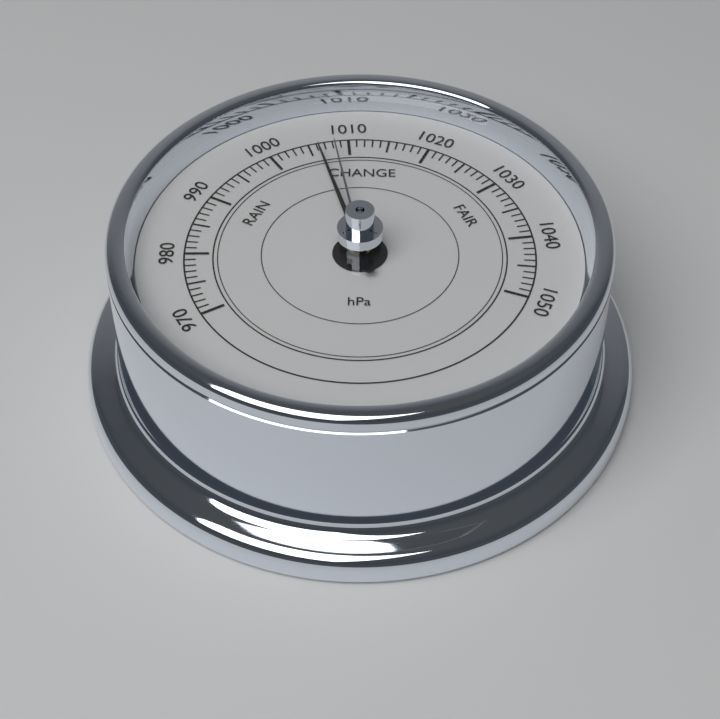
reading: 1006 hPa
